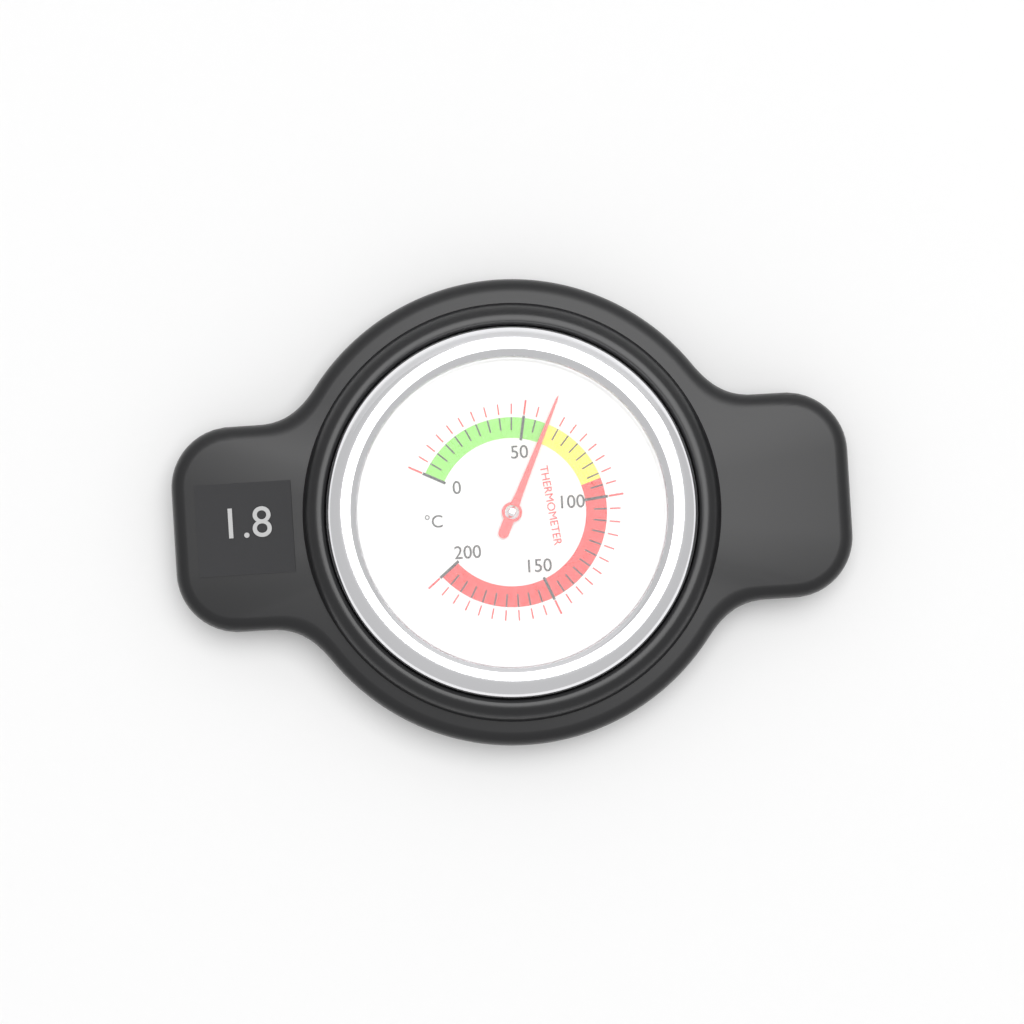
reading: 60 °C
